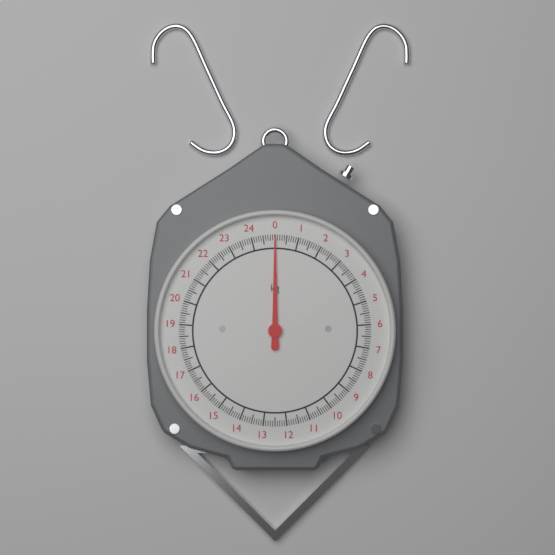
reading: 0.0 kg
